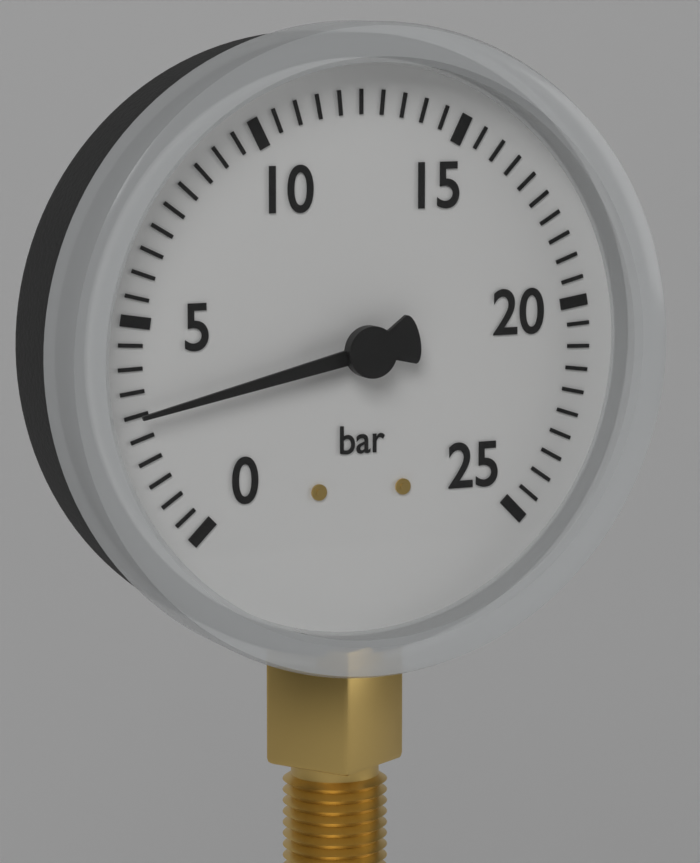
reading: 3.0 bar
